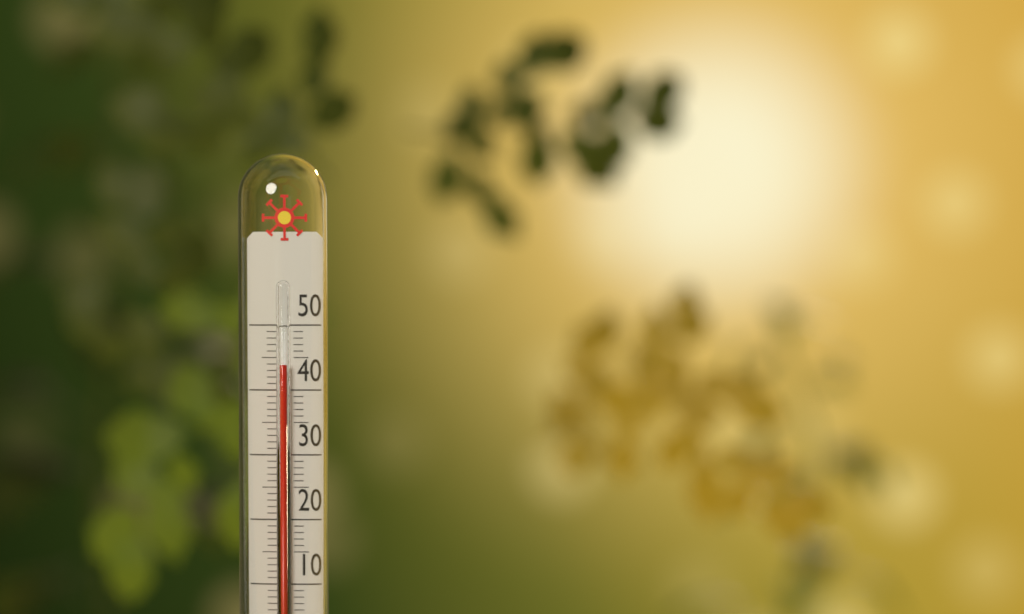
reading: 44 °C
